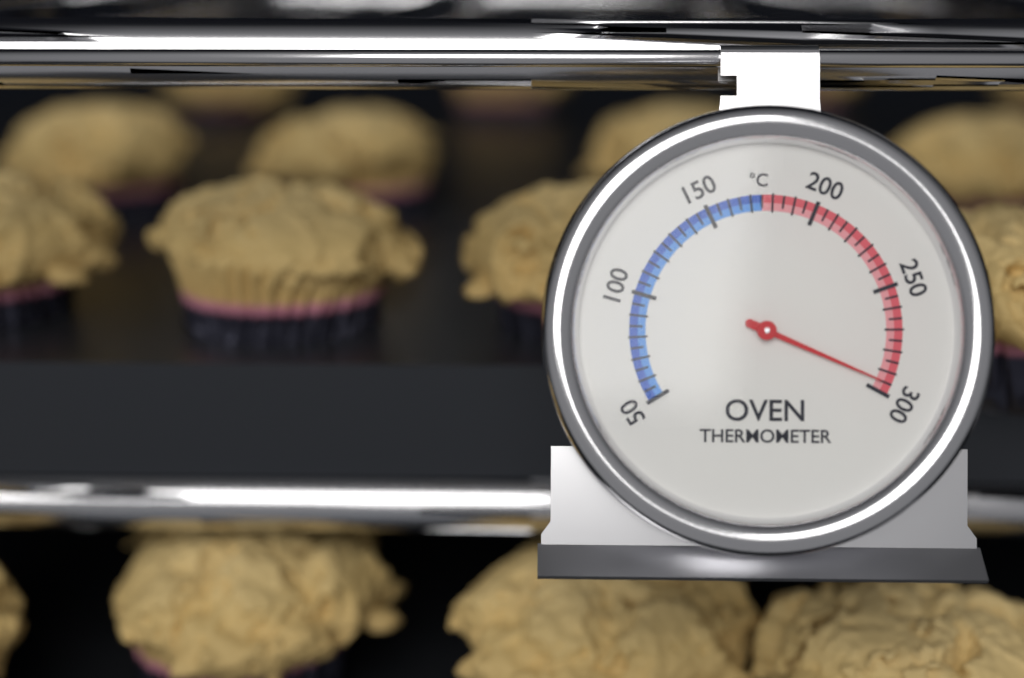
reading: 295 °C
